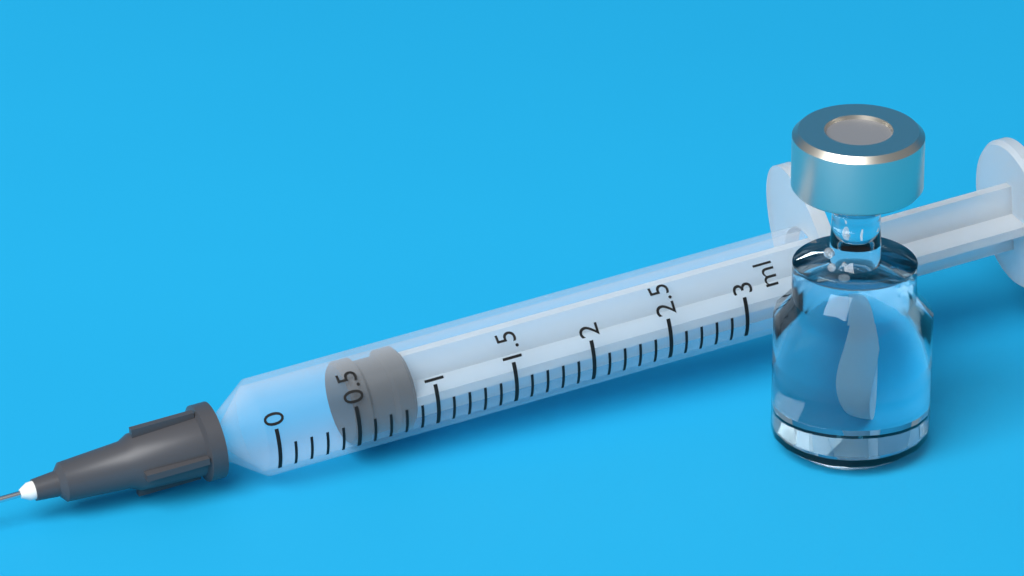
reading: 0.5 ml
